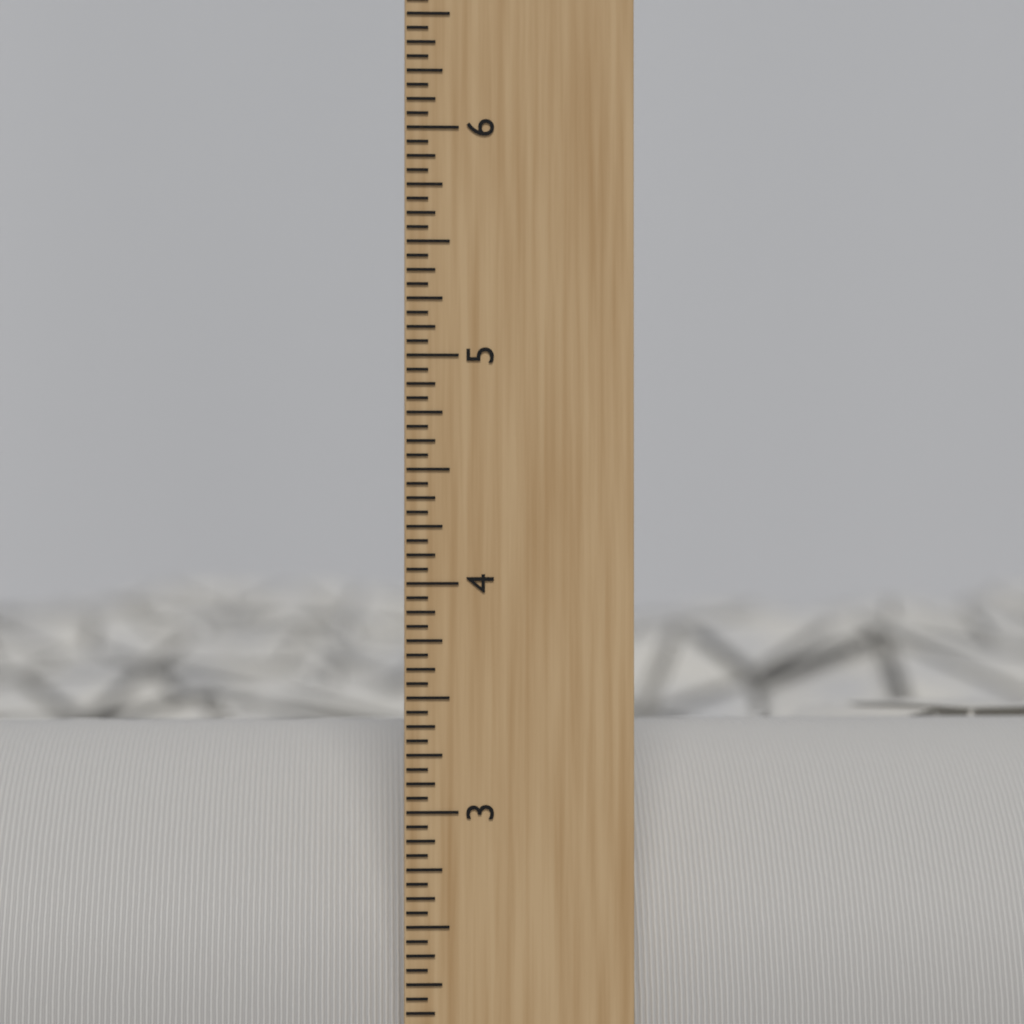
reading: 3.3125 inch
